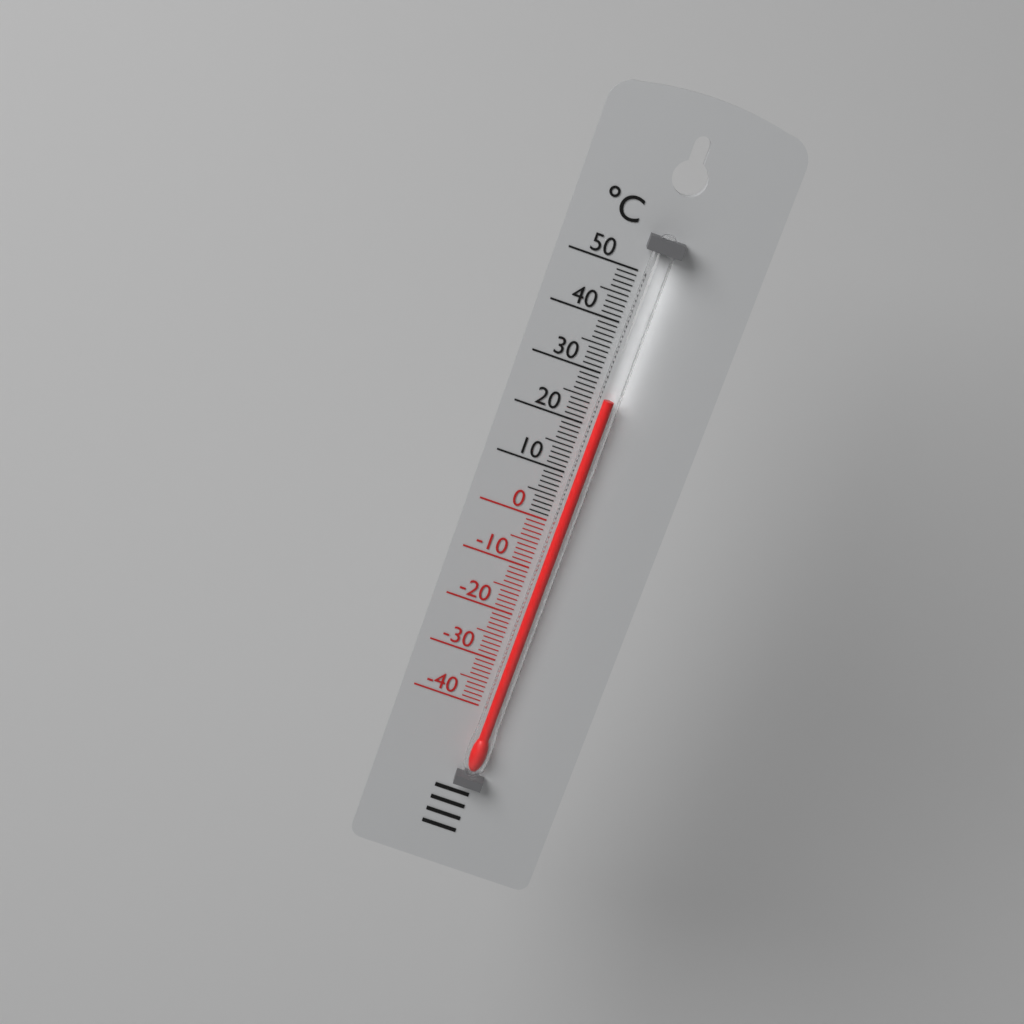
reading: 26 °C
